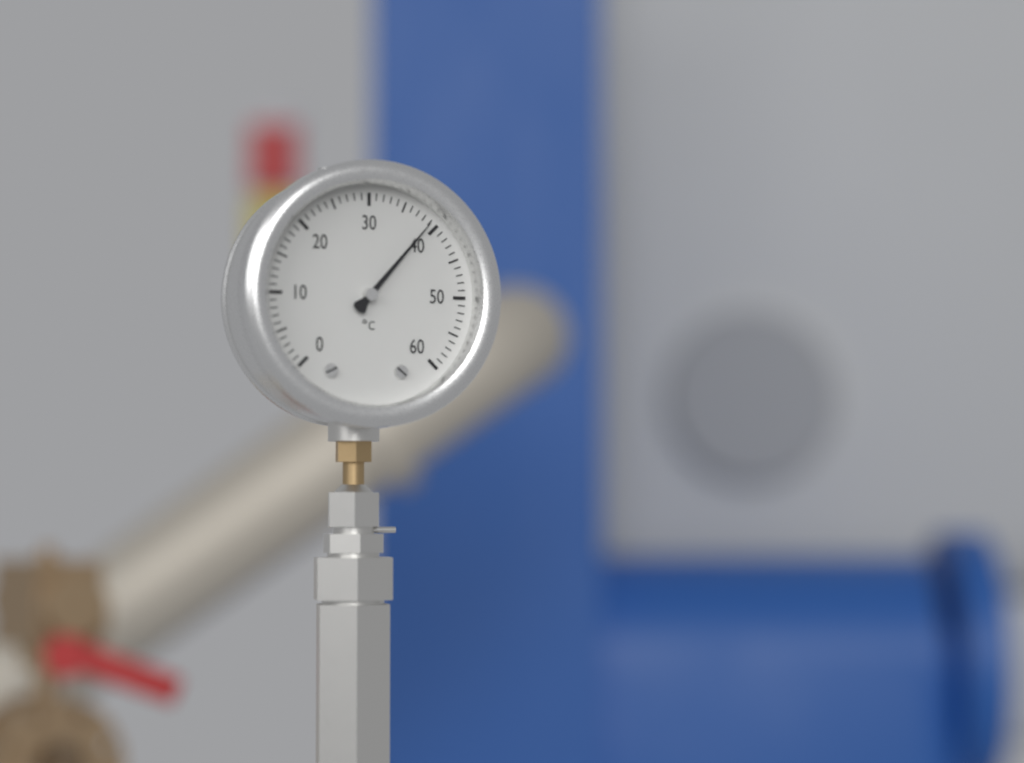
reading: 39 °C
